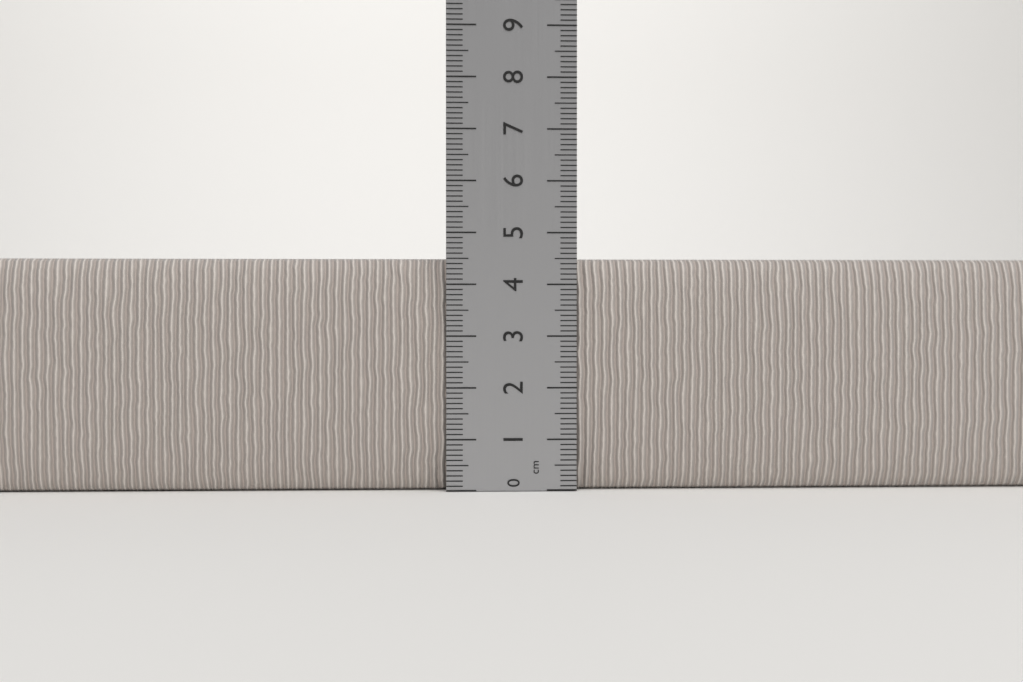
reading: 4.5 cm
